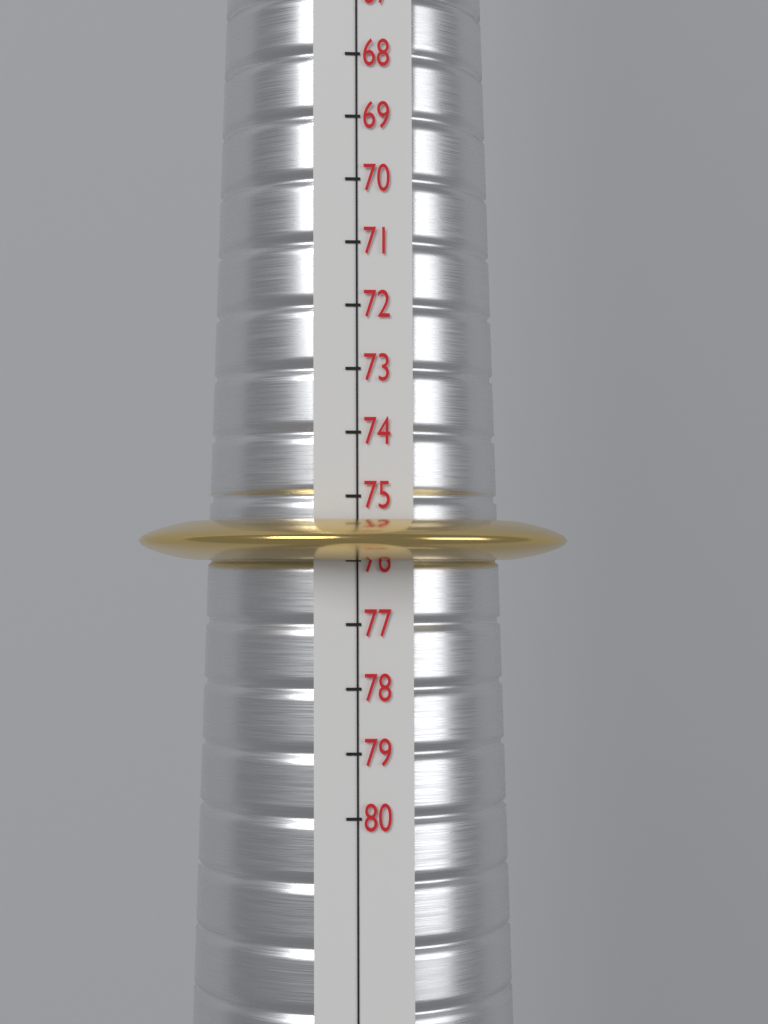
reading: 76 (no unit)
